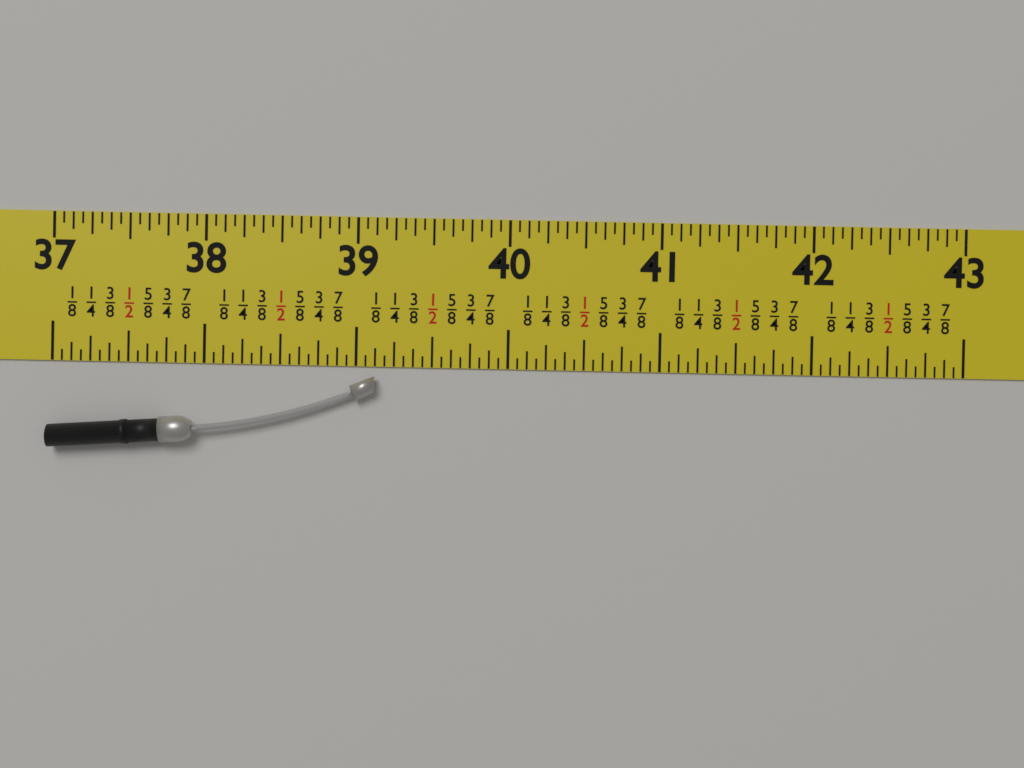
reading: 39.1250 in
